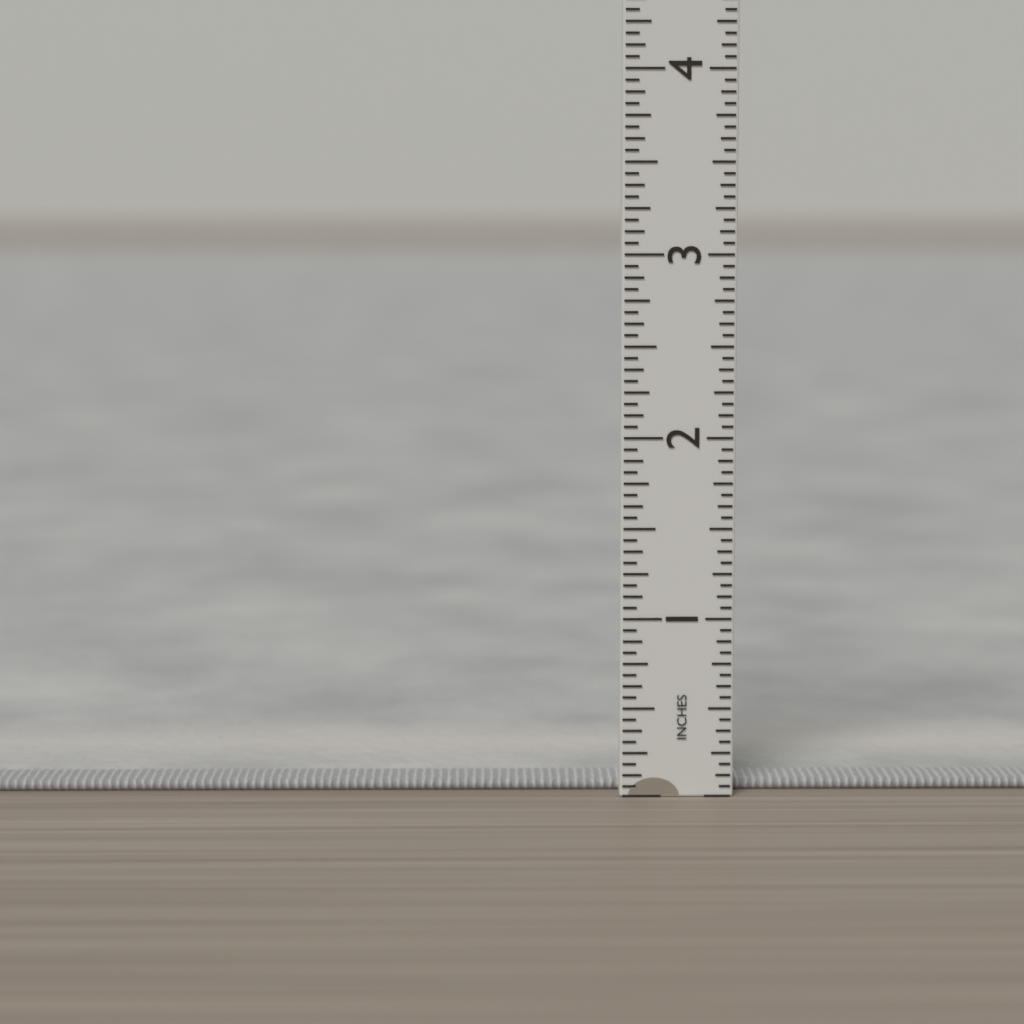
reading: 0.0625 in
